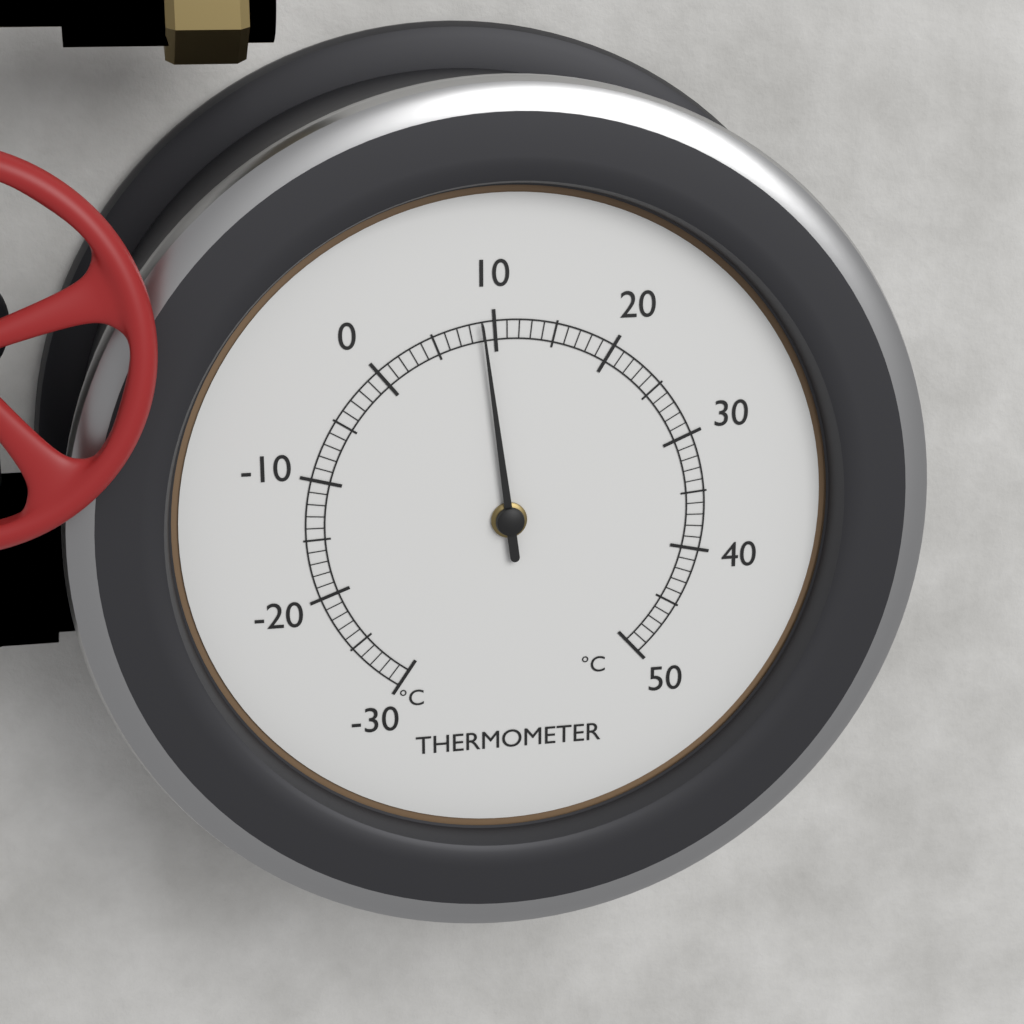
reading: 9 °C
